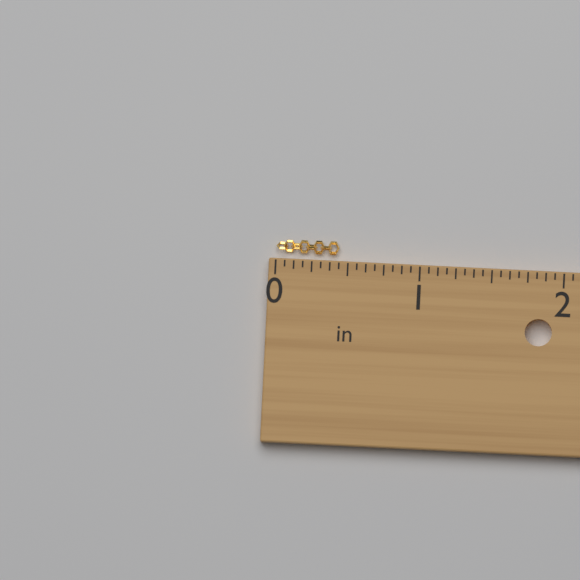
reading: 0.4375 in
